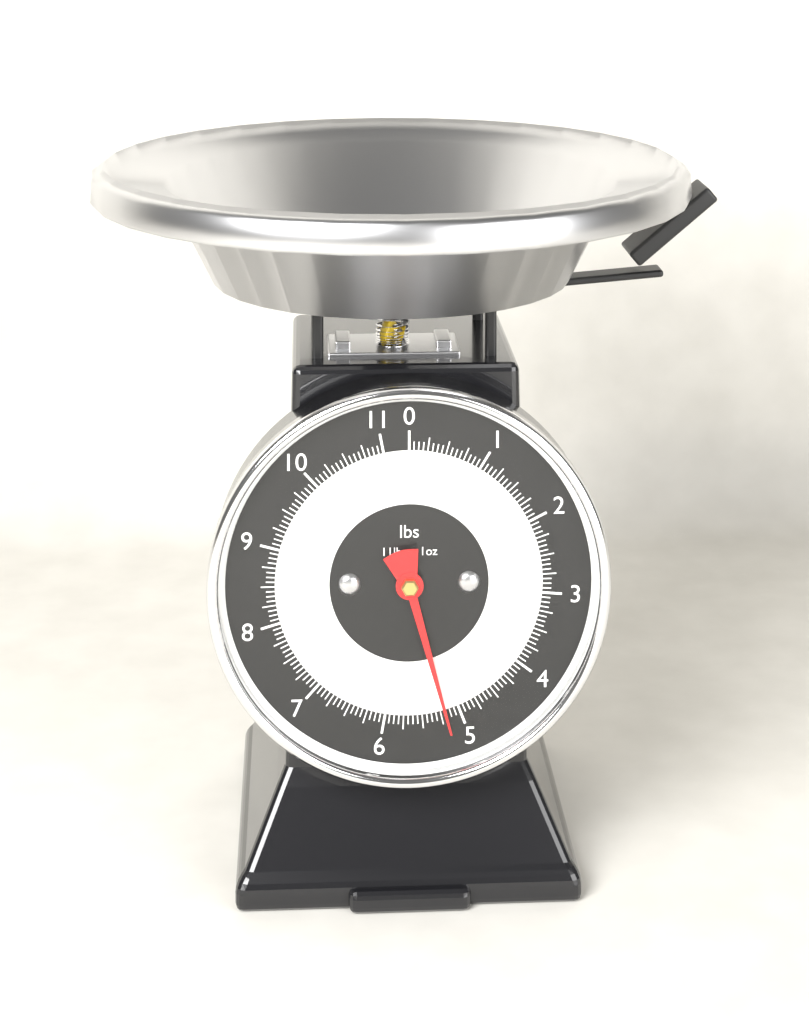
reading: 5.1875 lbs
